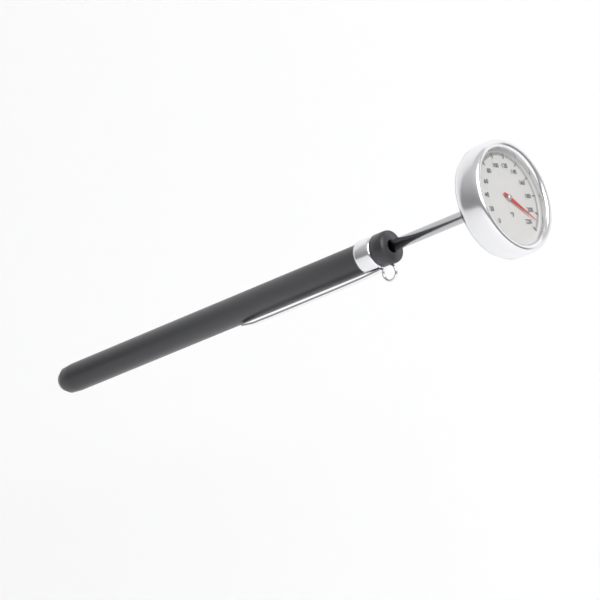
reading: 210 °F
